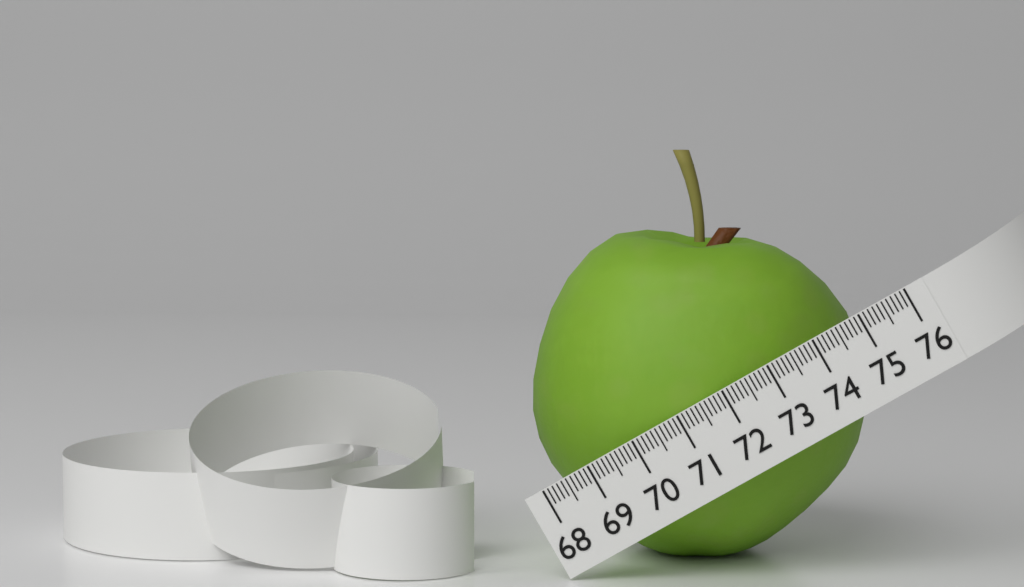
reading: 74.9 (no unit)
